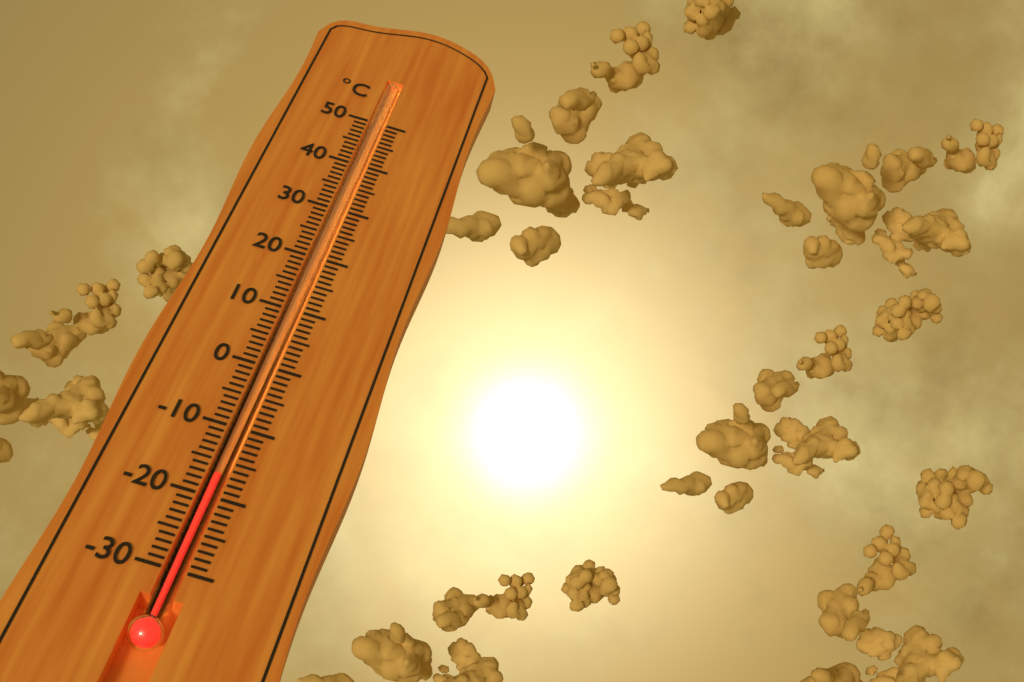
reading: -17 °C
